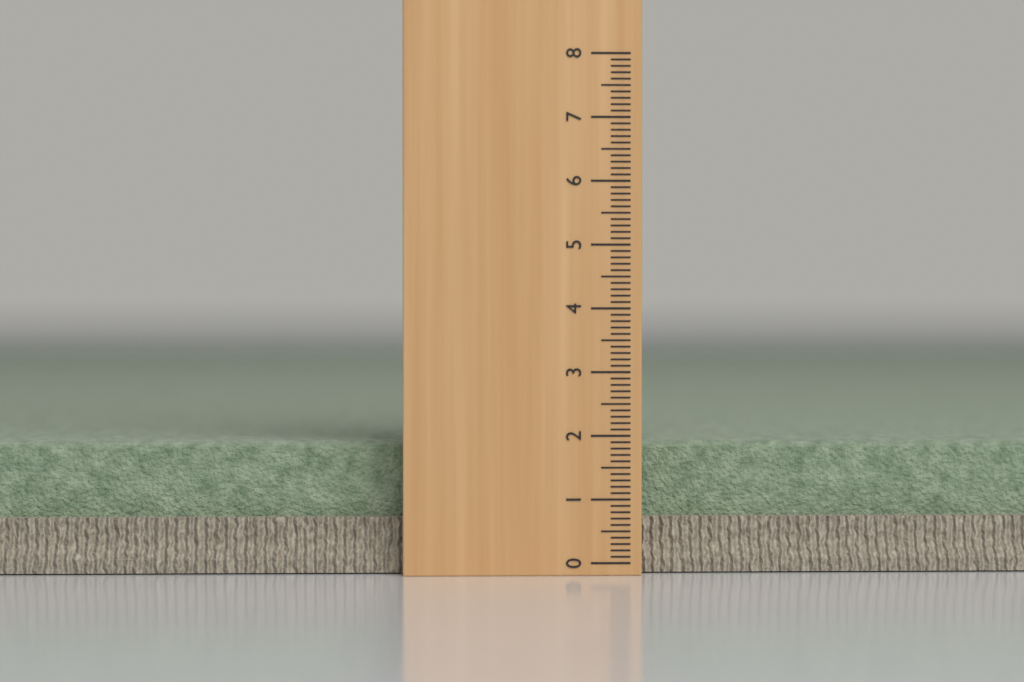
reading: 1.9 (no unit)
